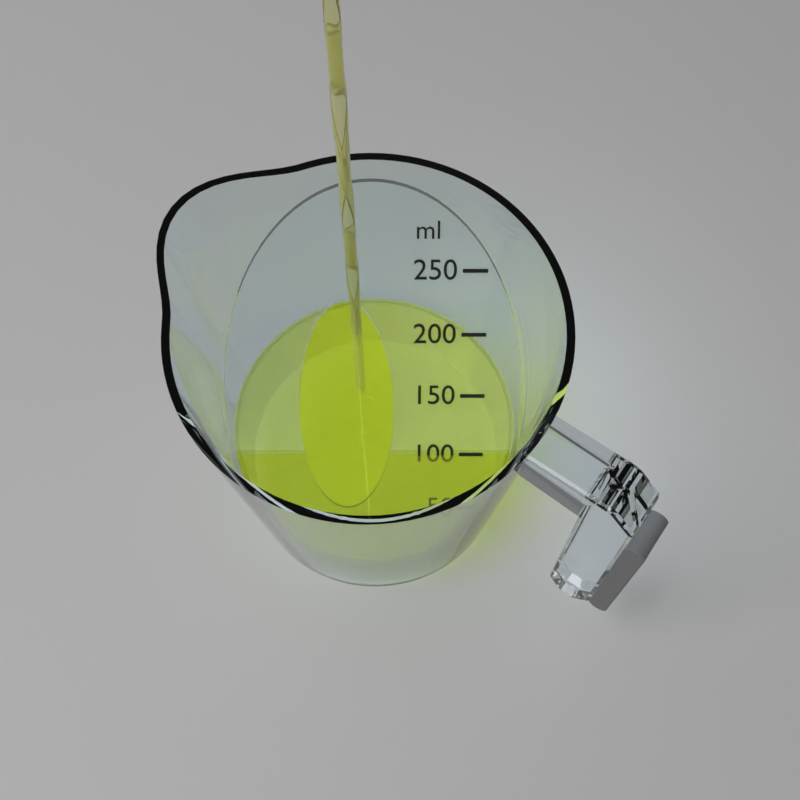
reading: 100 ml
